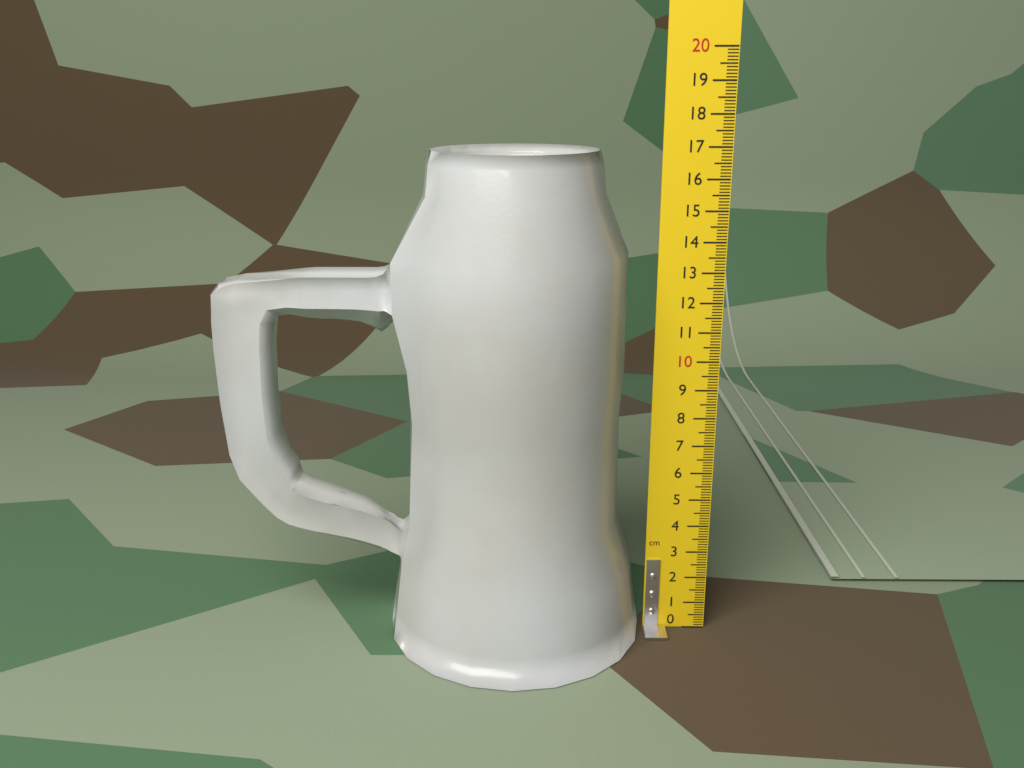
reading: 16.9 cm
